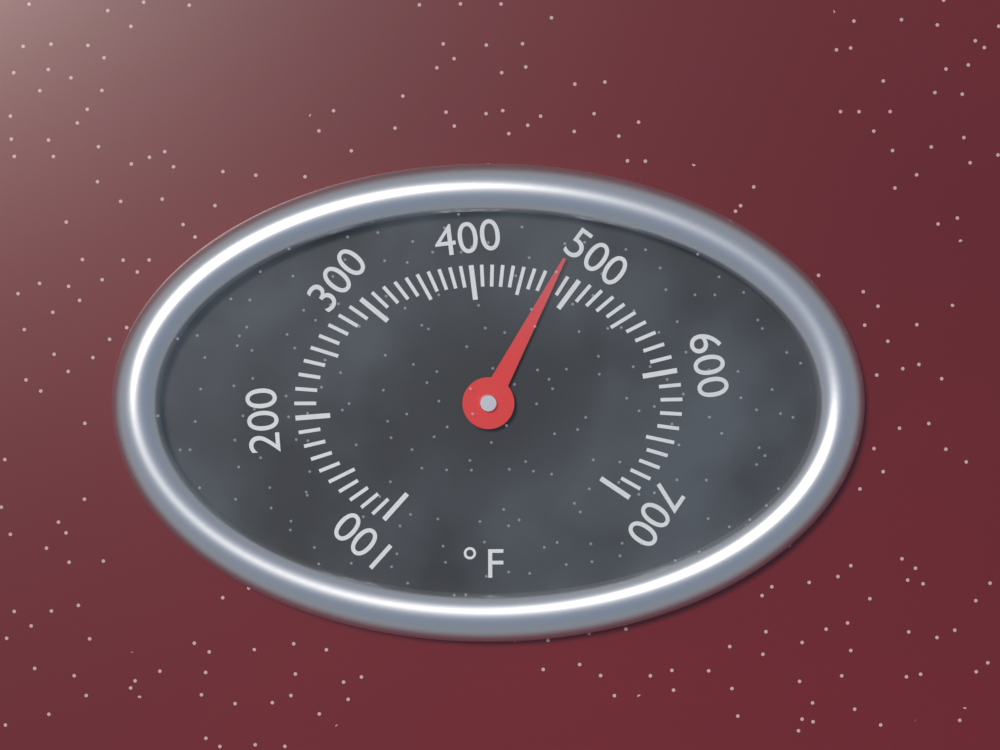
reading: 480 °F
